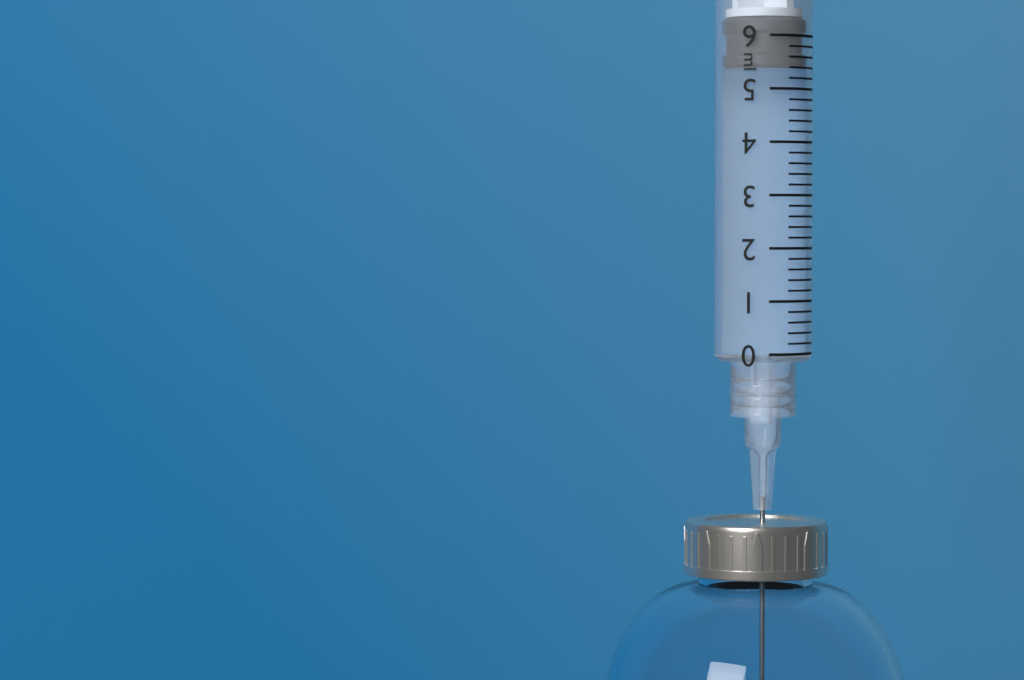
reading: 5.4 ml
